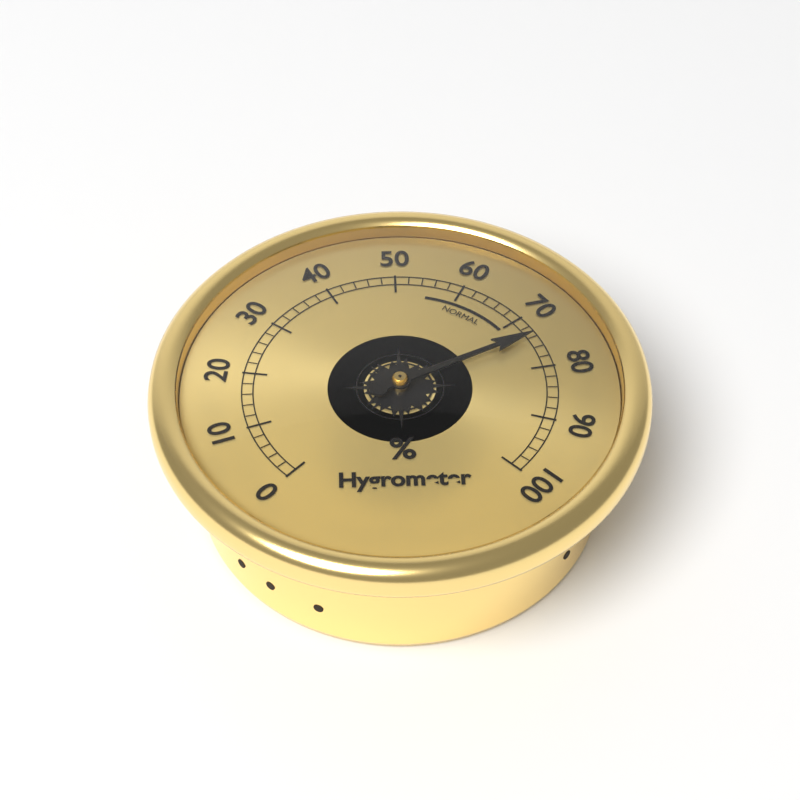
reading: 74 %
